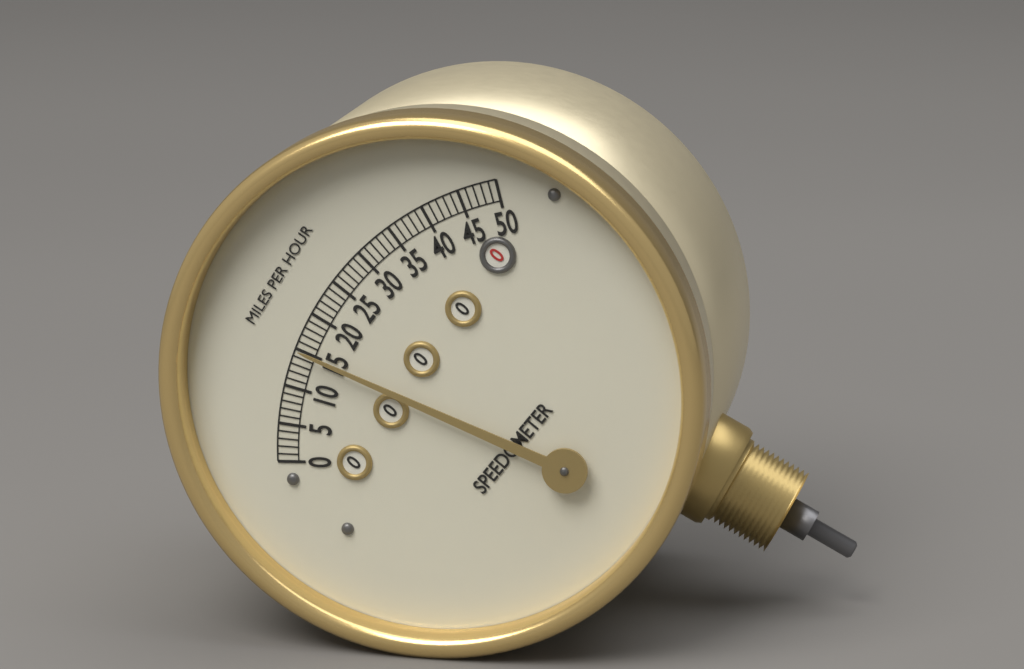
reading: 15 mph
